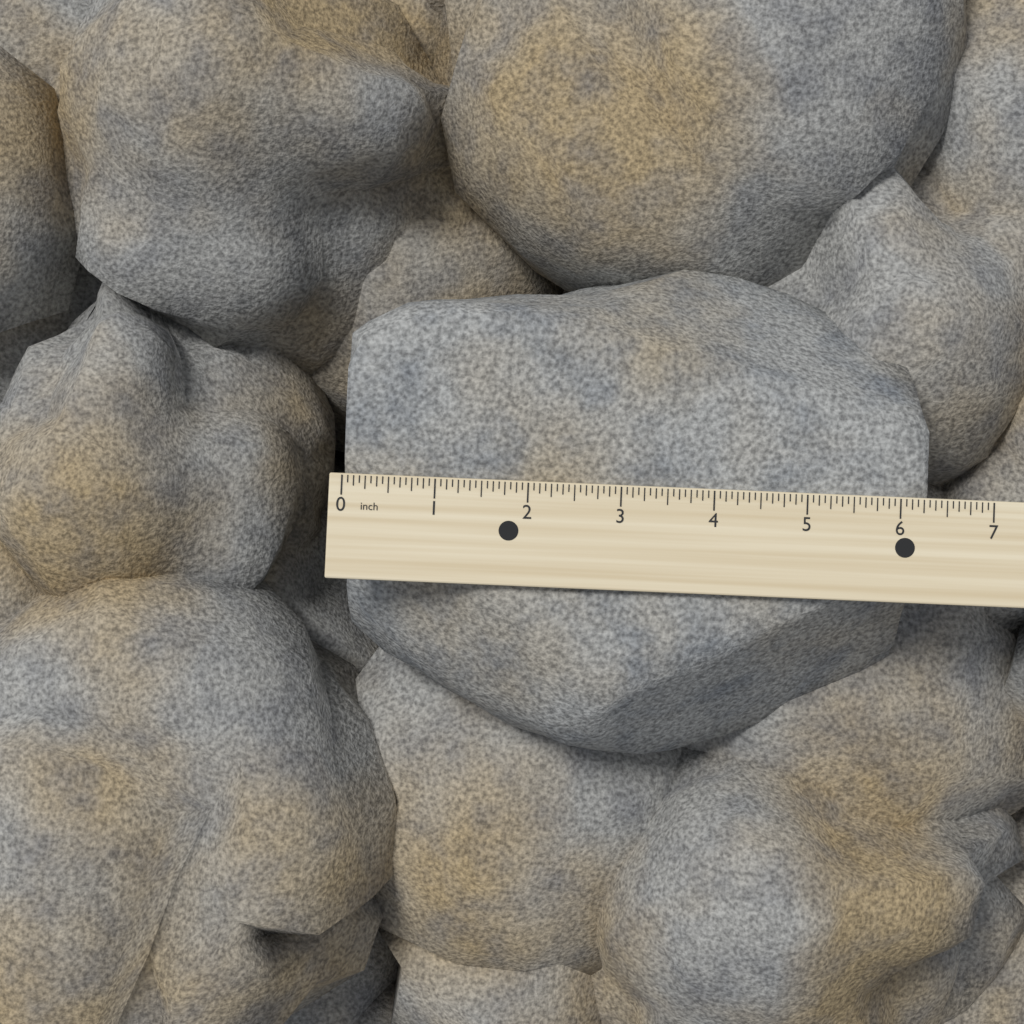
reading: 6.3125 inch
